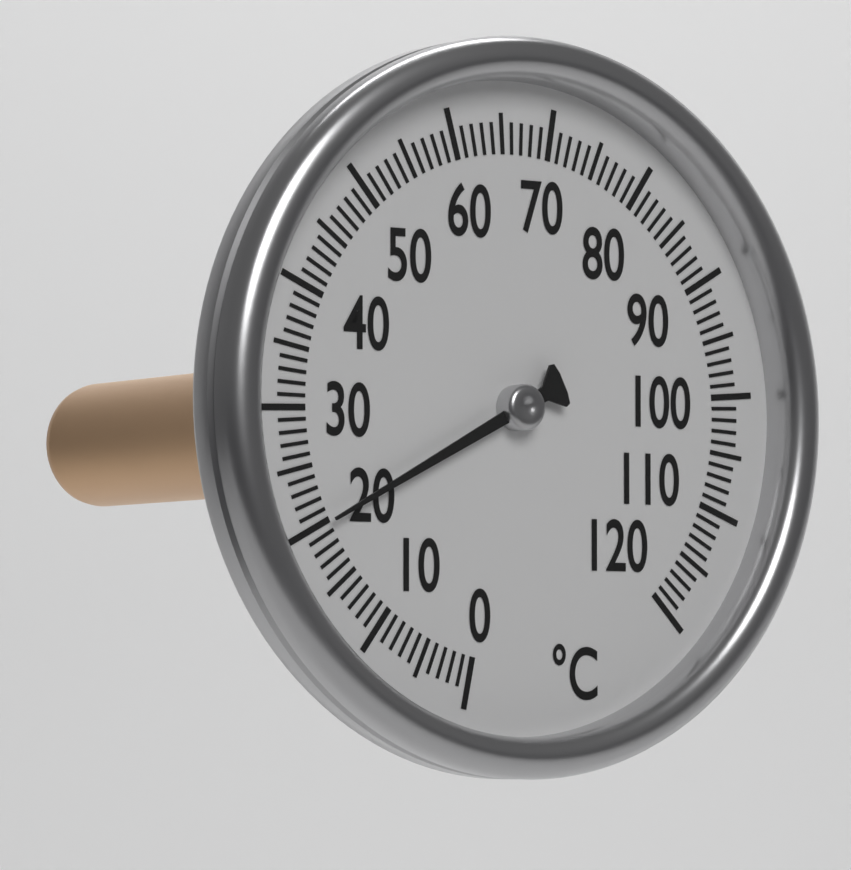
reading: 20 °C
